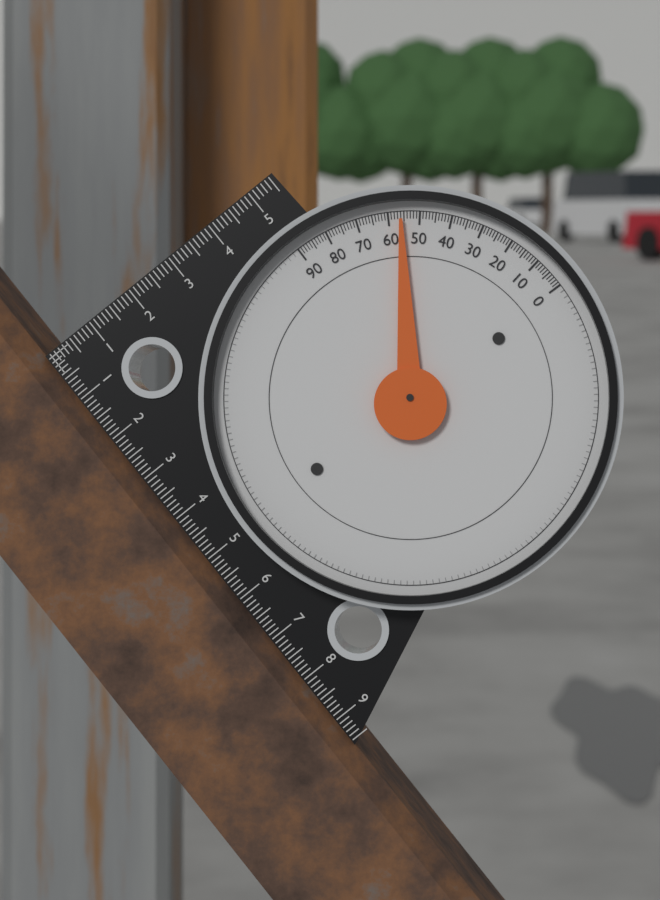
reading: 56 (no unit)
